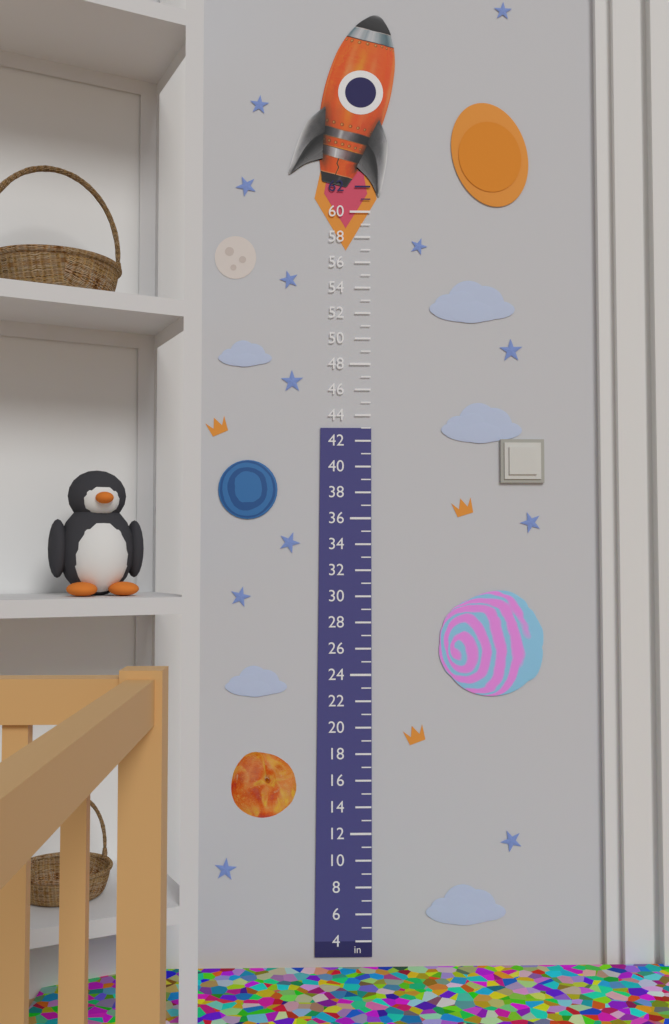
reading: 43 in
